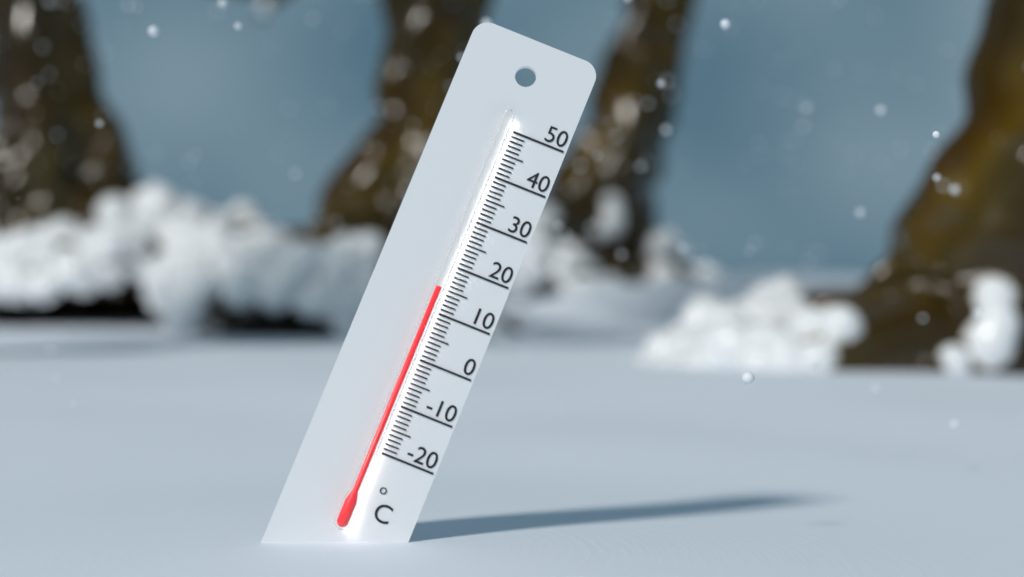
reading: 15 °C
